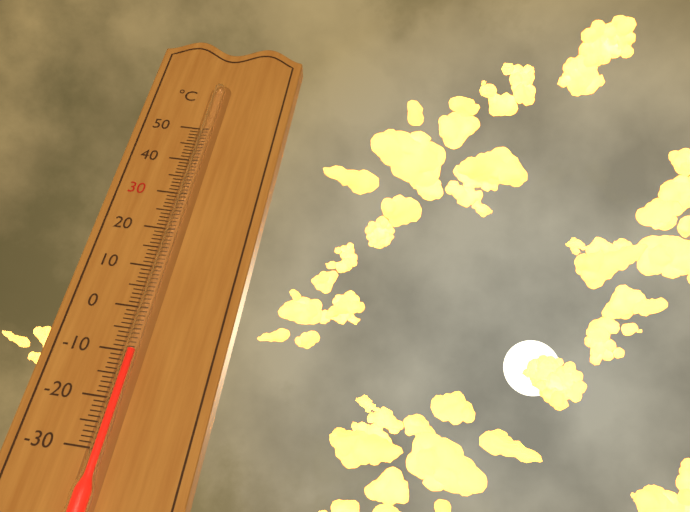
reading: -10 °C
